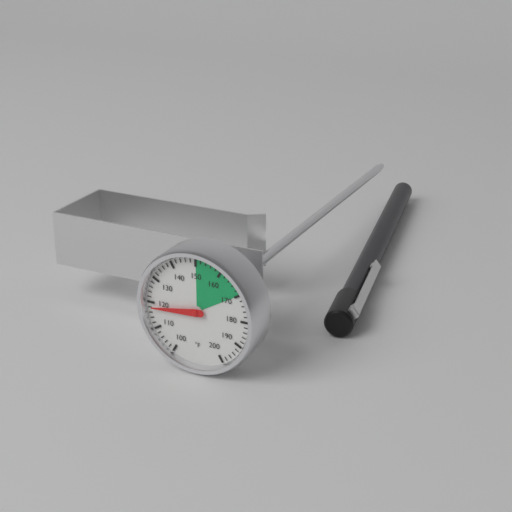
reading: 118 °F
